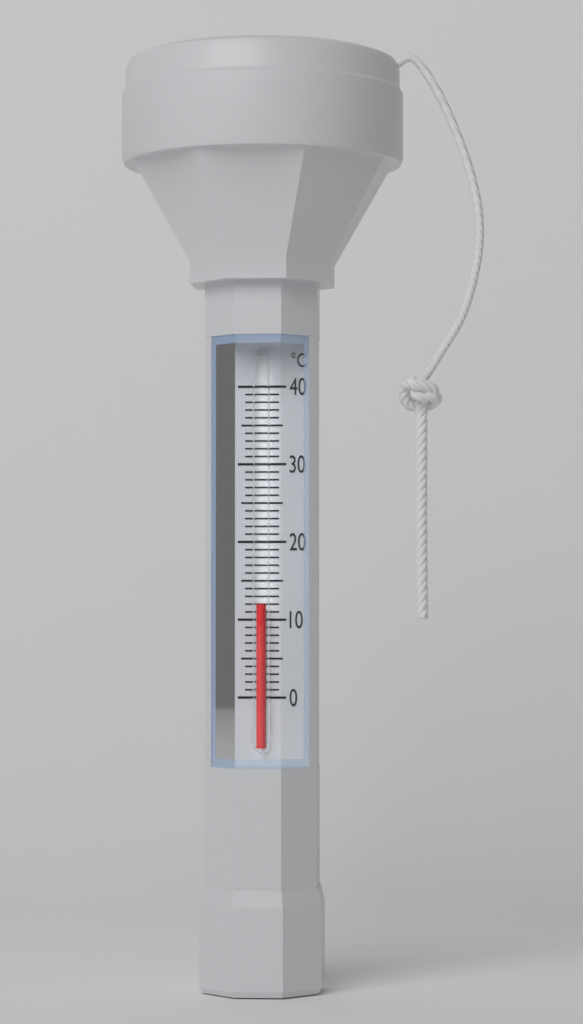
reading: 12 °C
